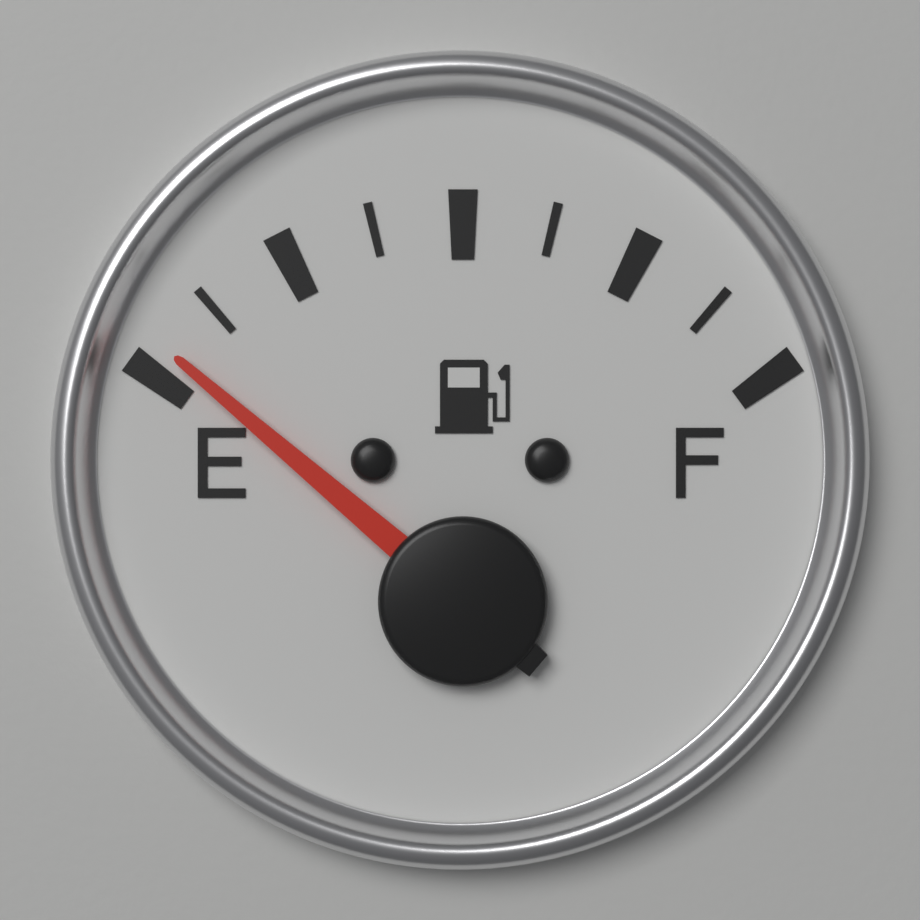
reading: 0.040 (no unit)
